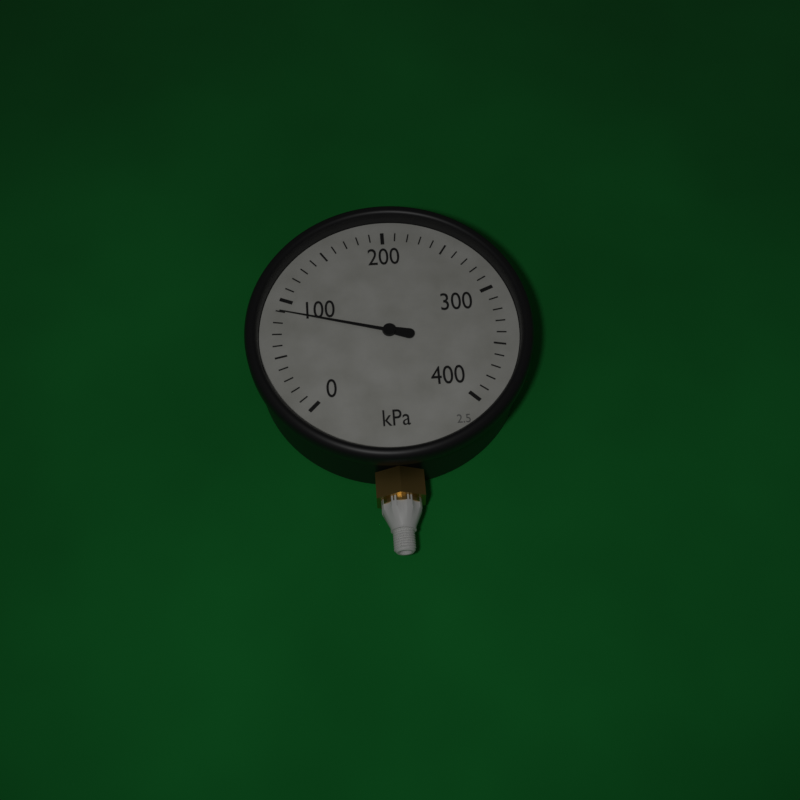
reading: 90 kPa
